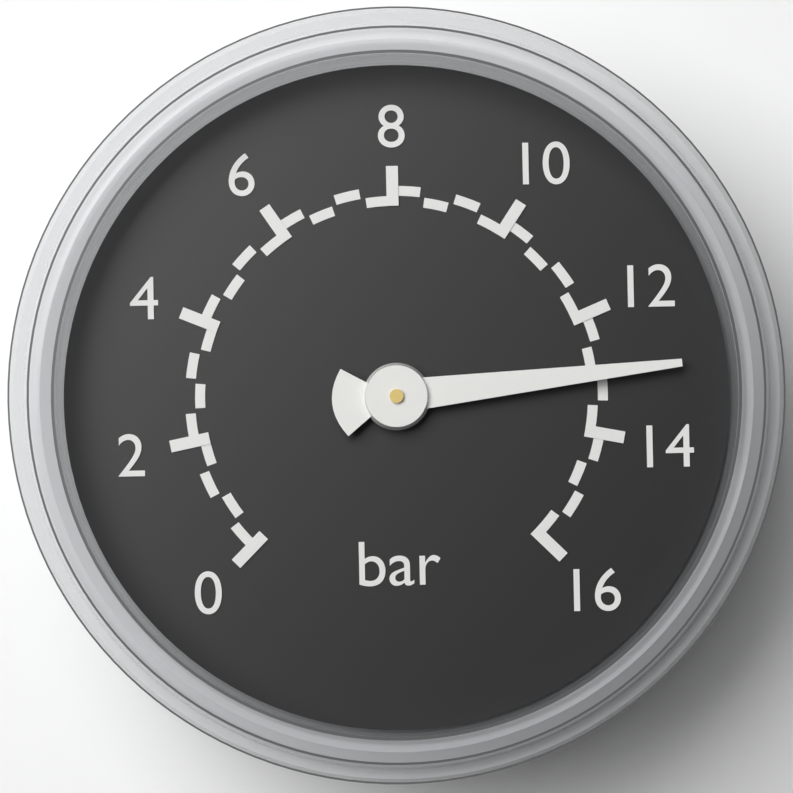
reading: 13.0 bar
